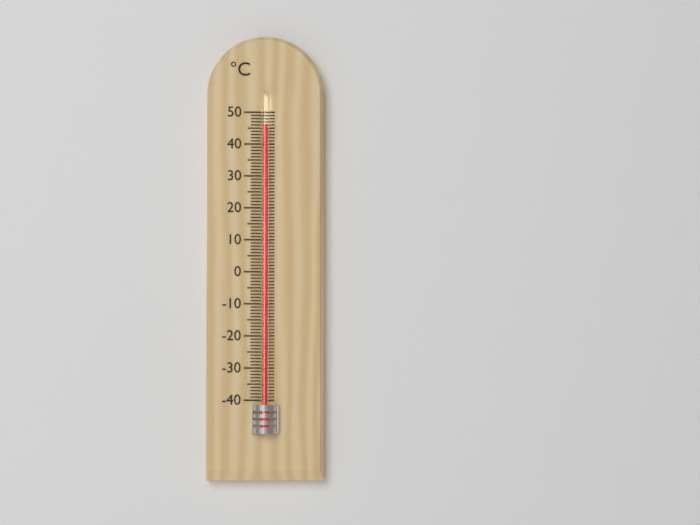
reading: 46 °C
